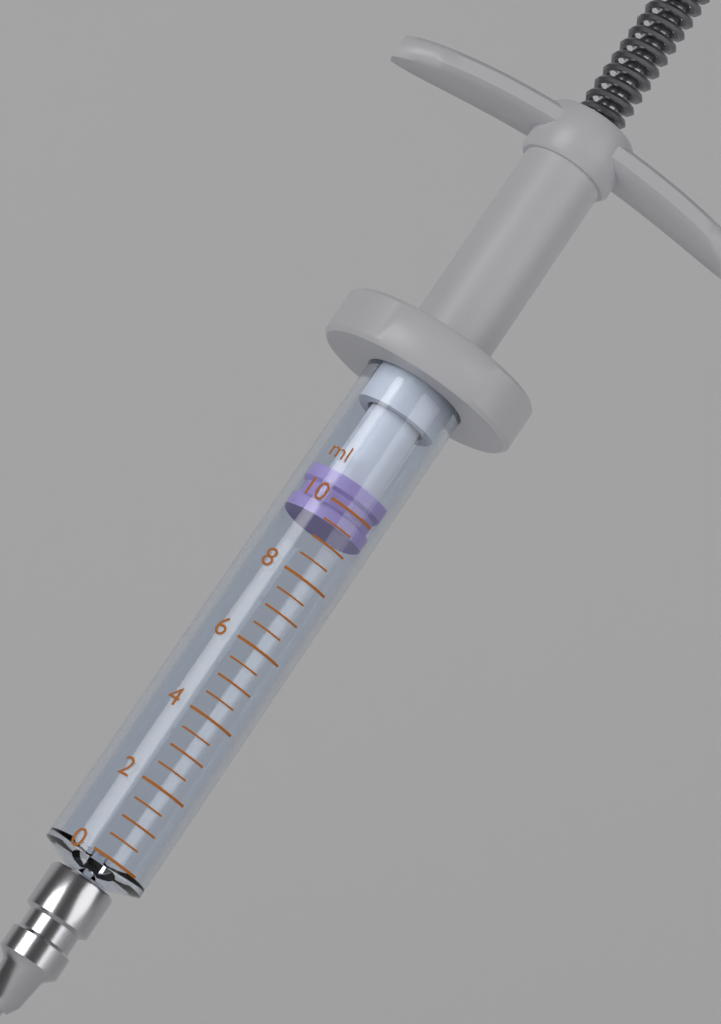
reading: 9.5 ml
